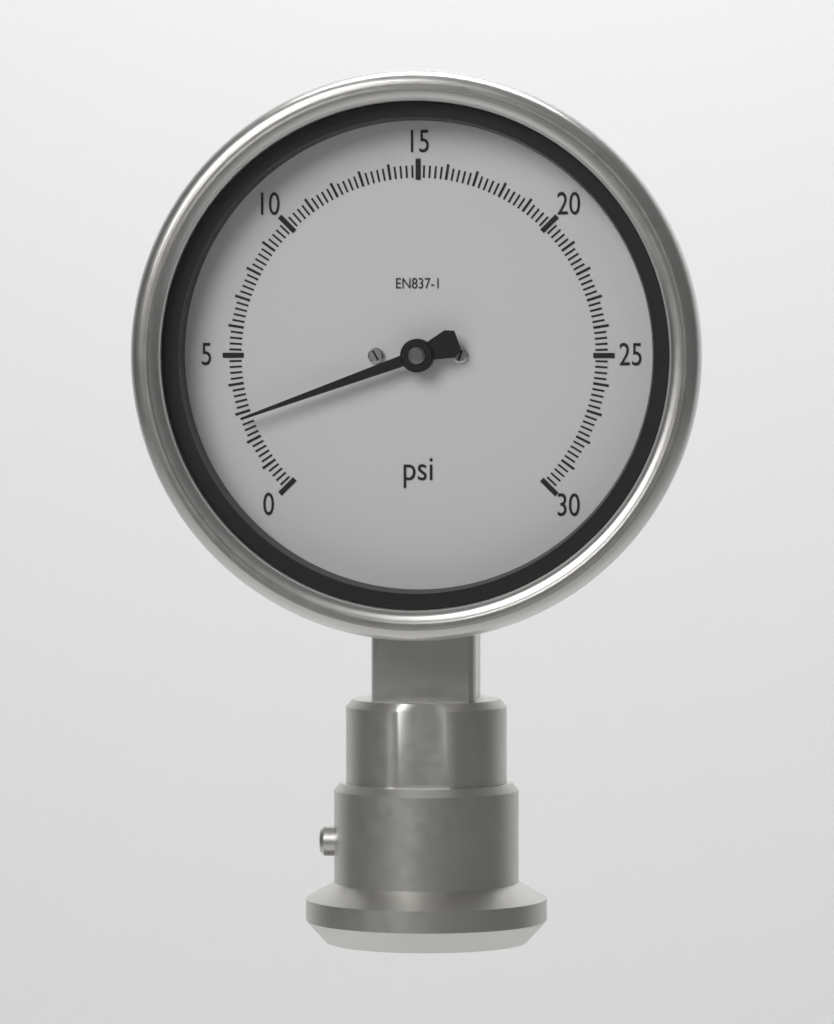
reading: 2.8 psi
